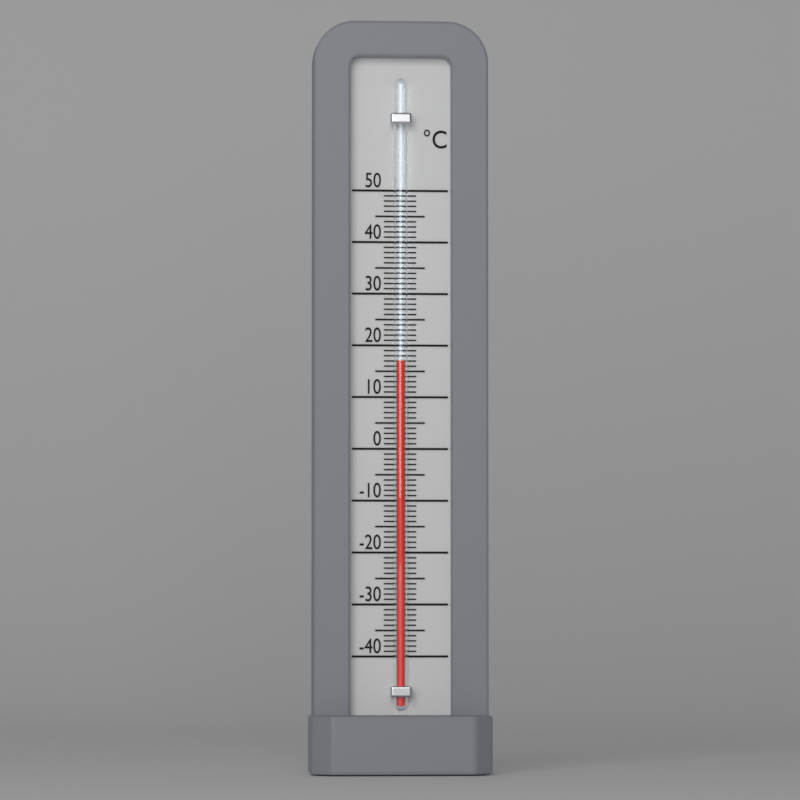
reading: 17 °C
